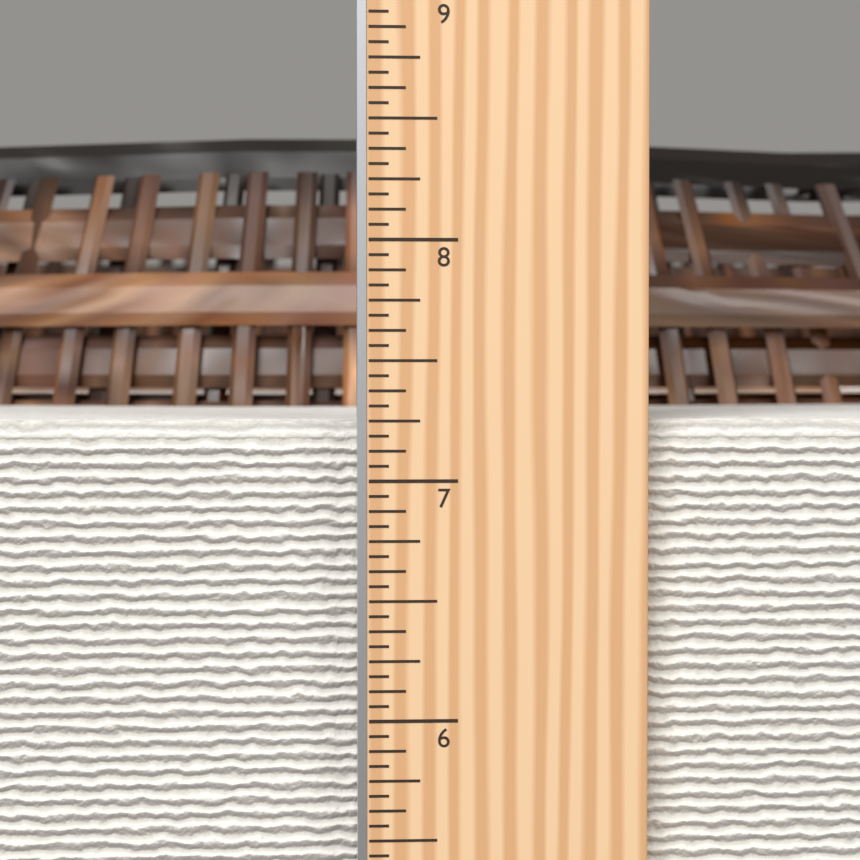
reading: 7.2500 in
